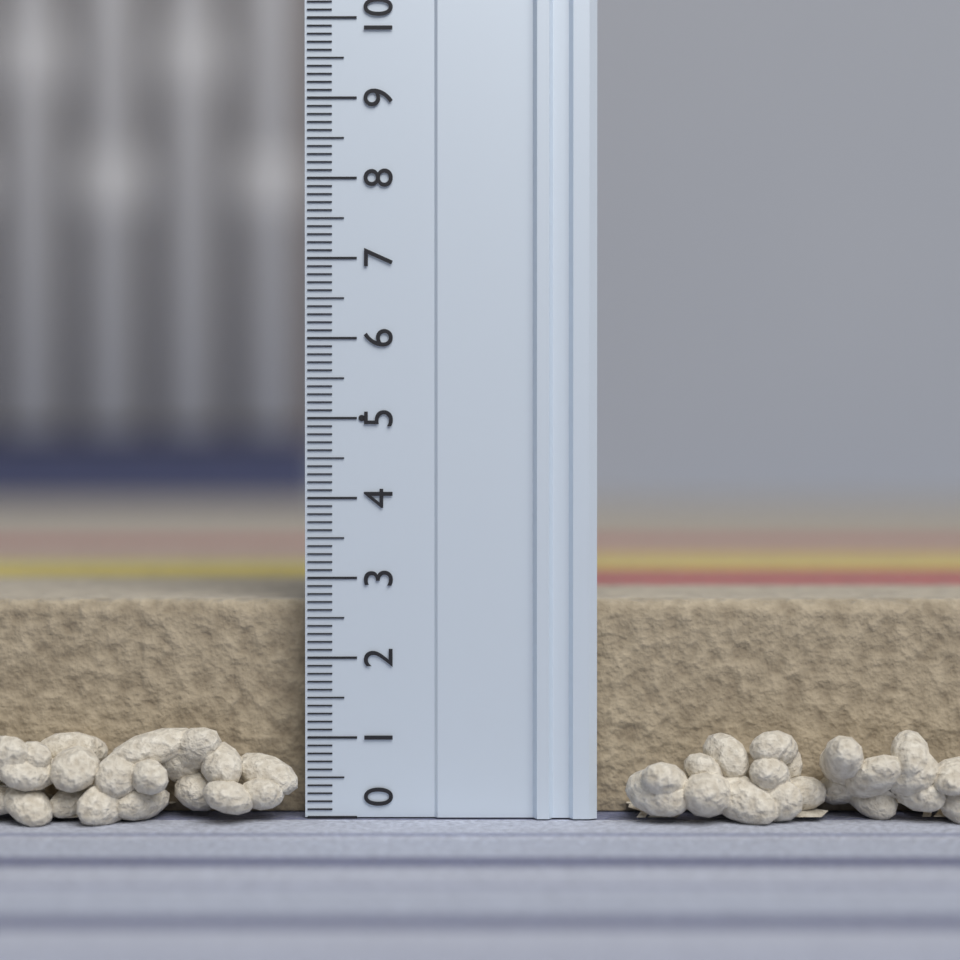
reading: 2.7 (no unit)
